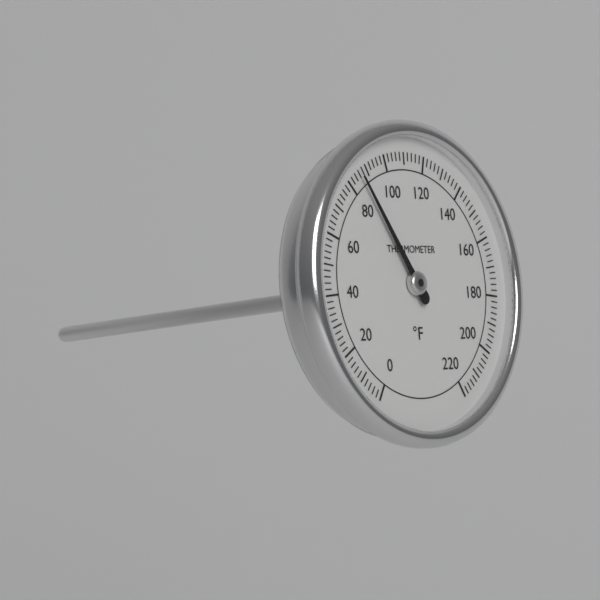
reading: 86 °F
